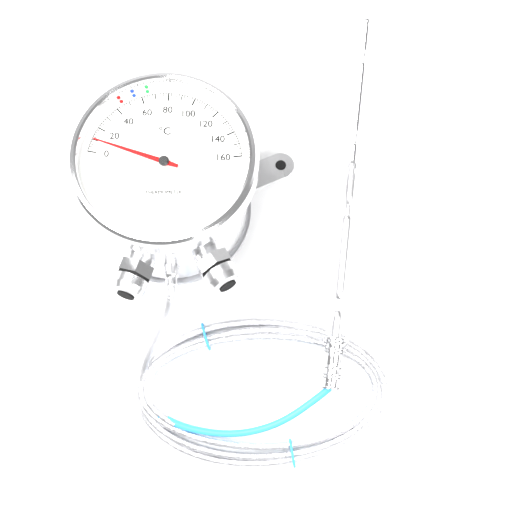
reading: 10 °C
